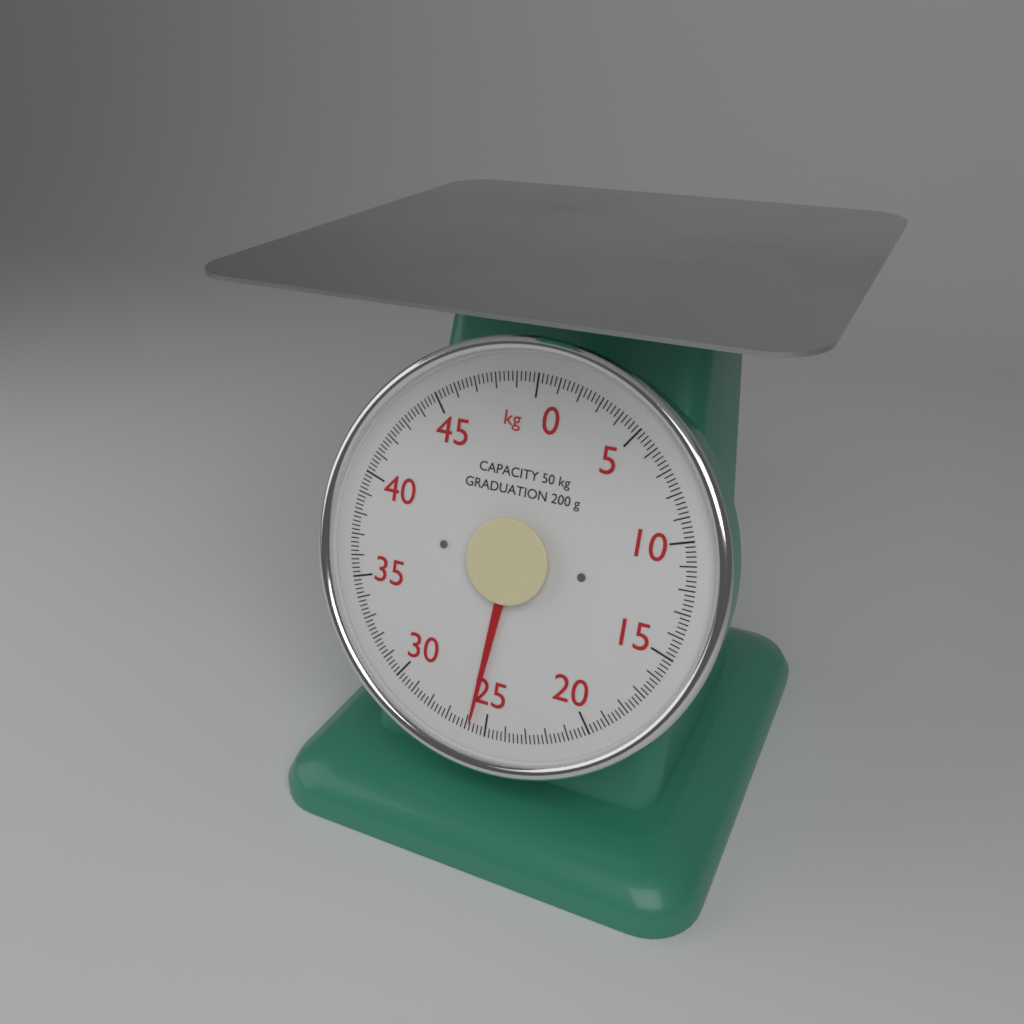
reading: 25.8 kg
